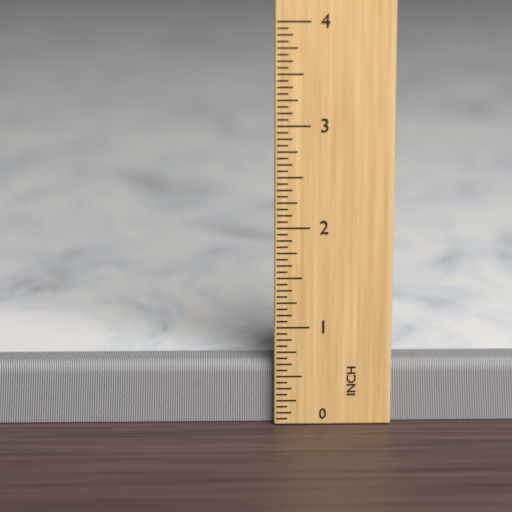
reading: 0.6250 in
